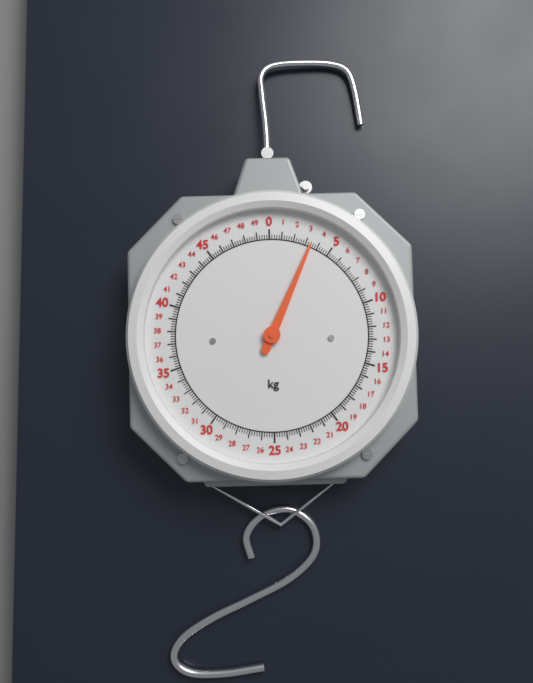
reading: 3.4 kg
